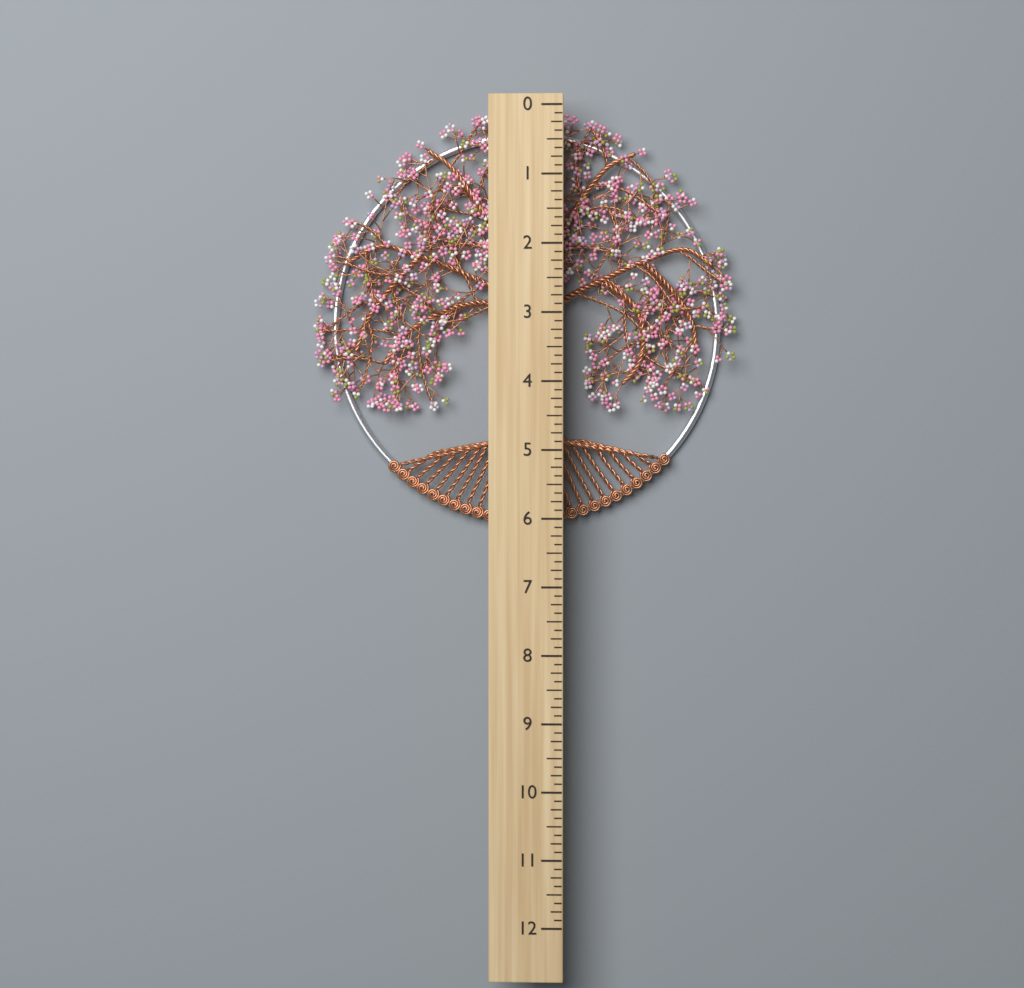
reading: 6.125 (no unit)
